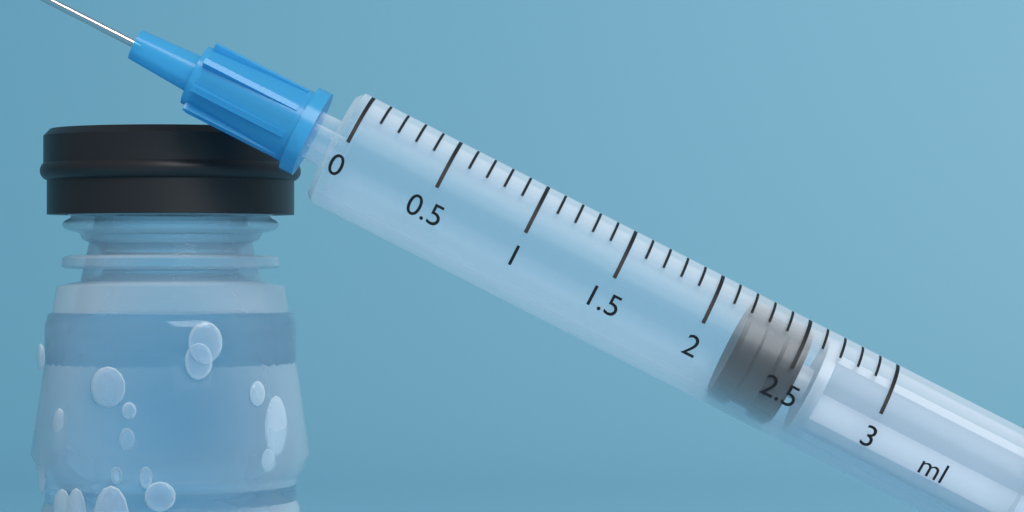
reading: 2.2 ml
